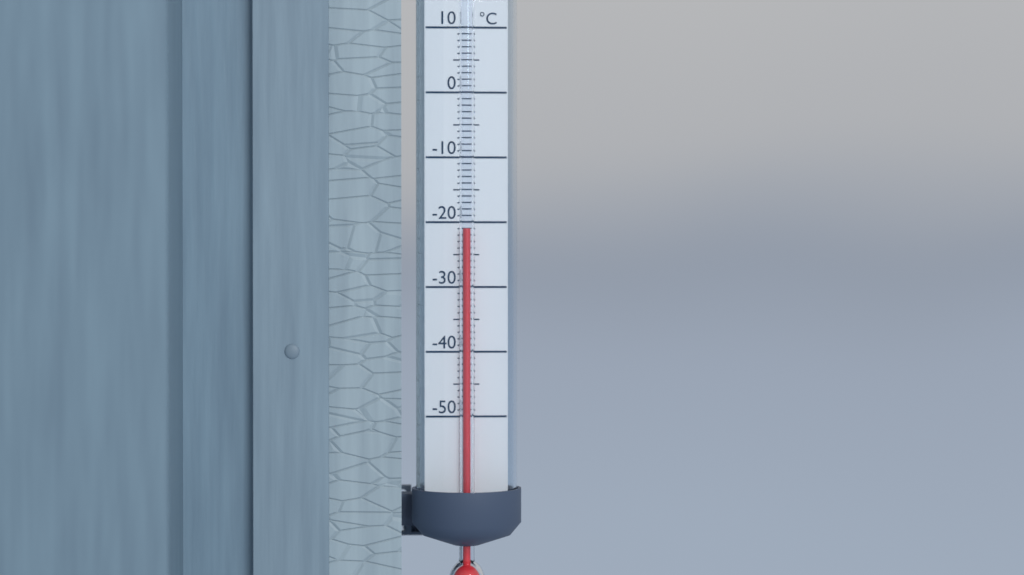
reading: -21 °C
